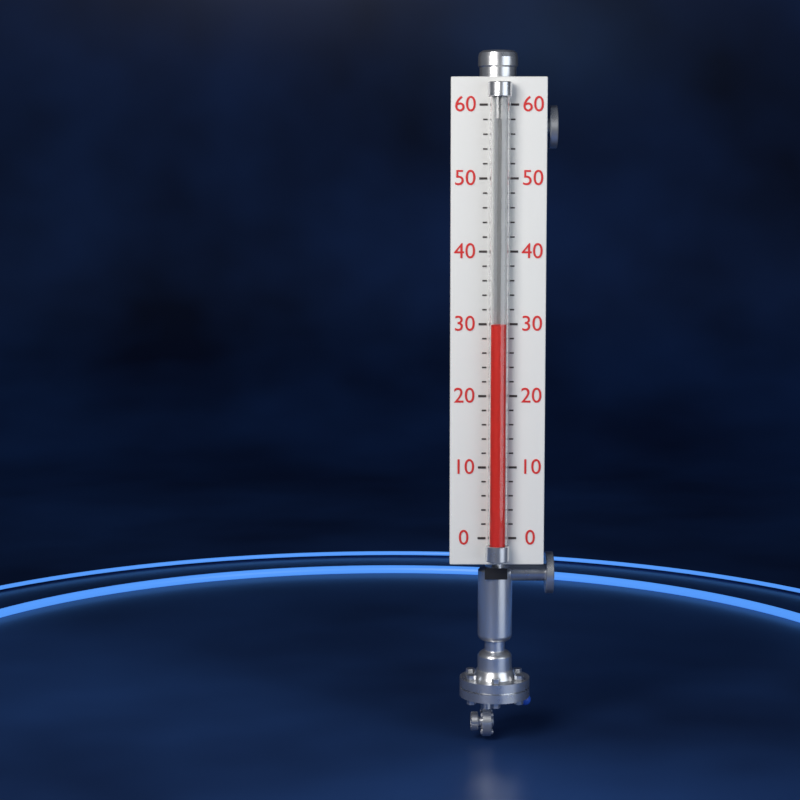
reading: 30 (no unit)
